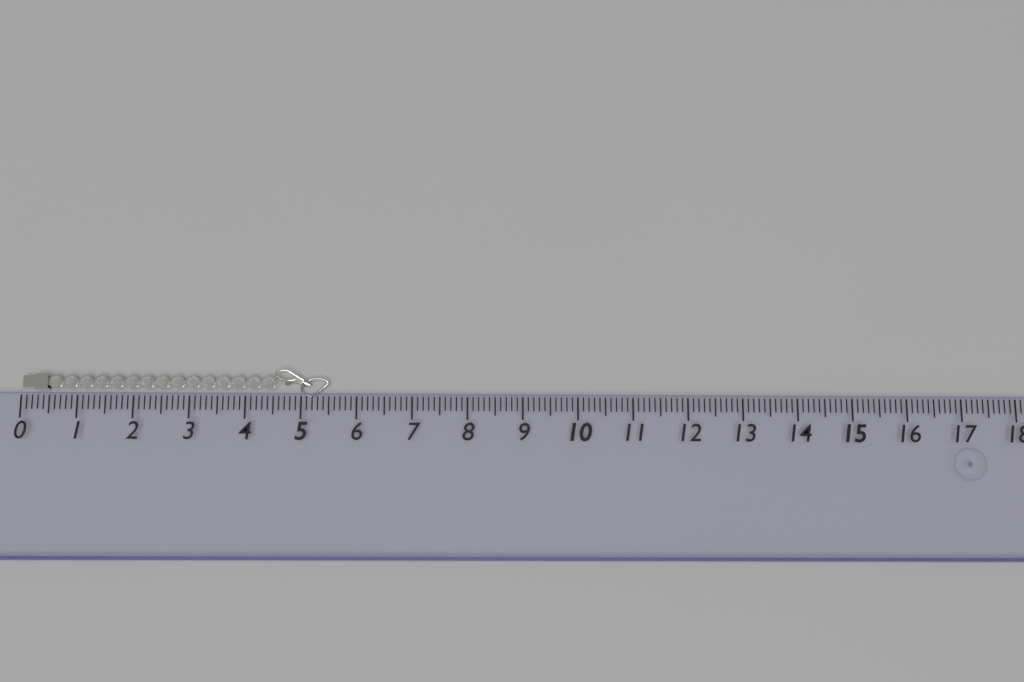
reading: 5.5 (no unit)
